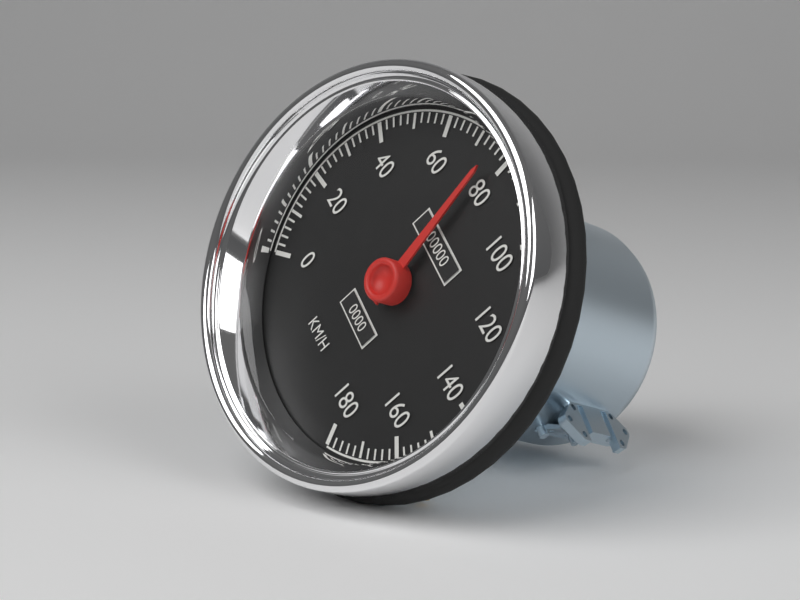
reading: 76 km/h
